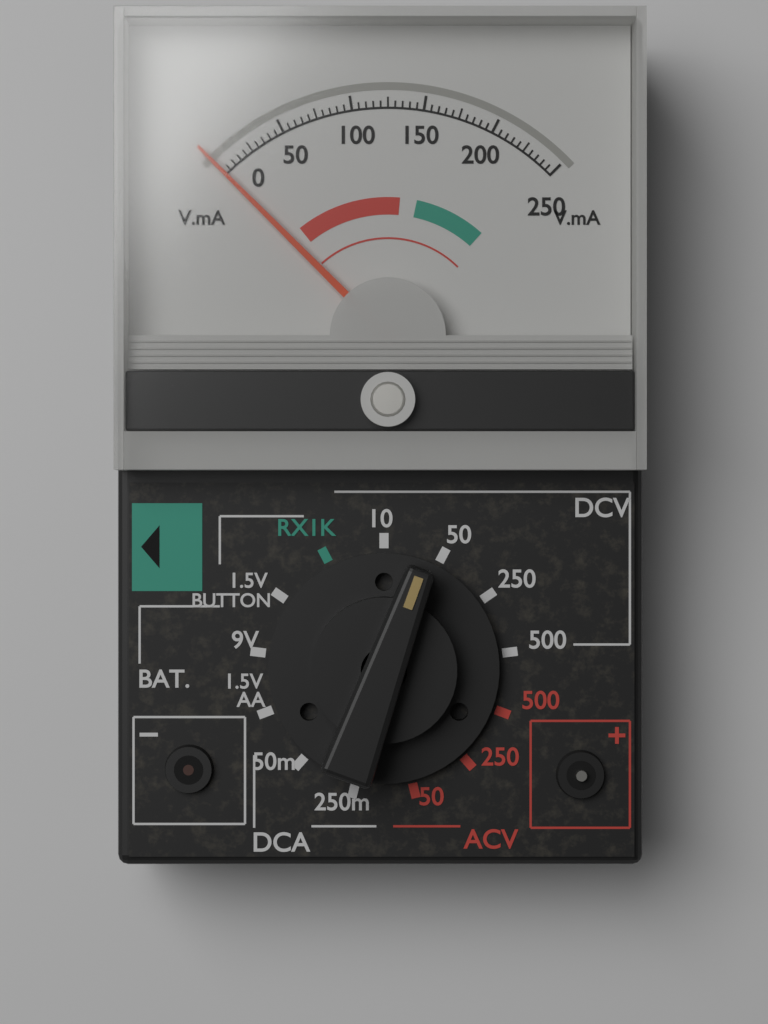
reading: 0 V
